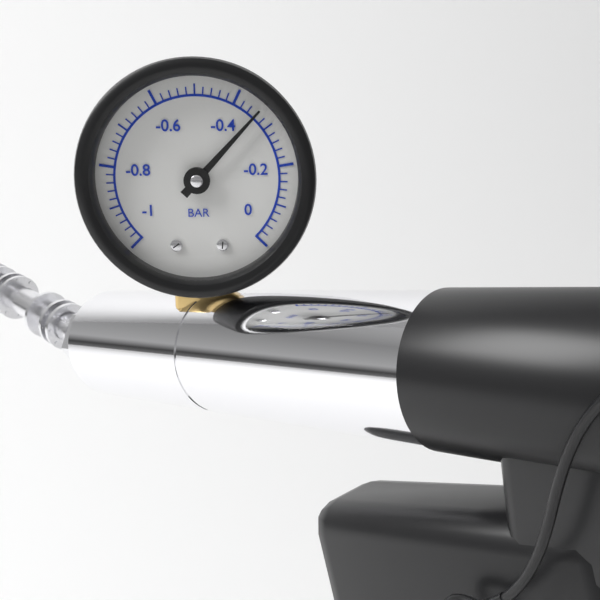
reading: -0.34 bar
